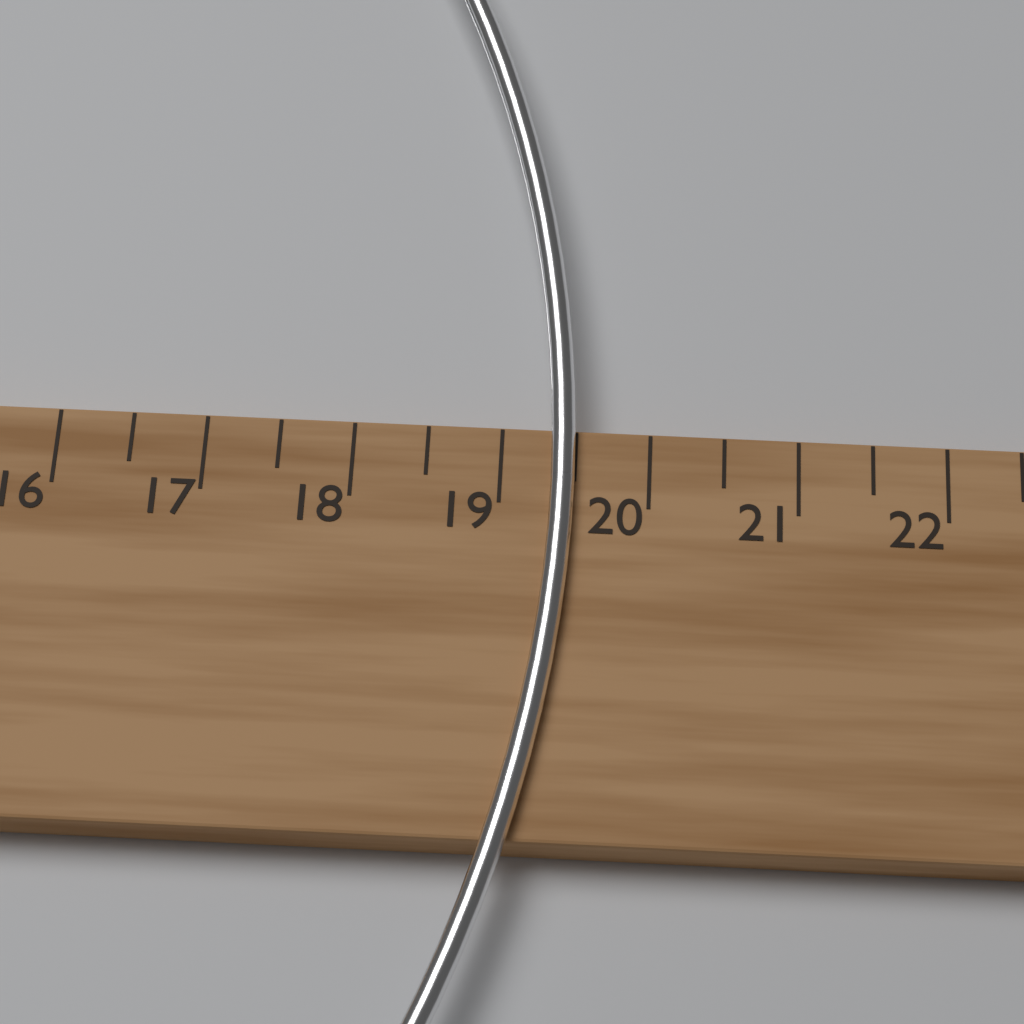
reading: 19.5 cm
